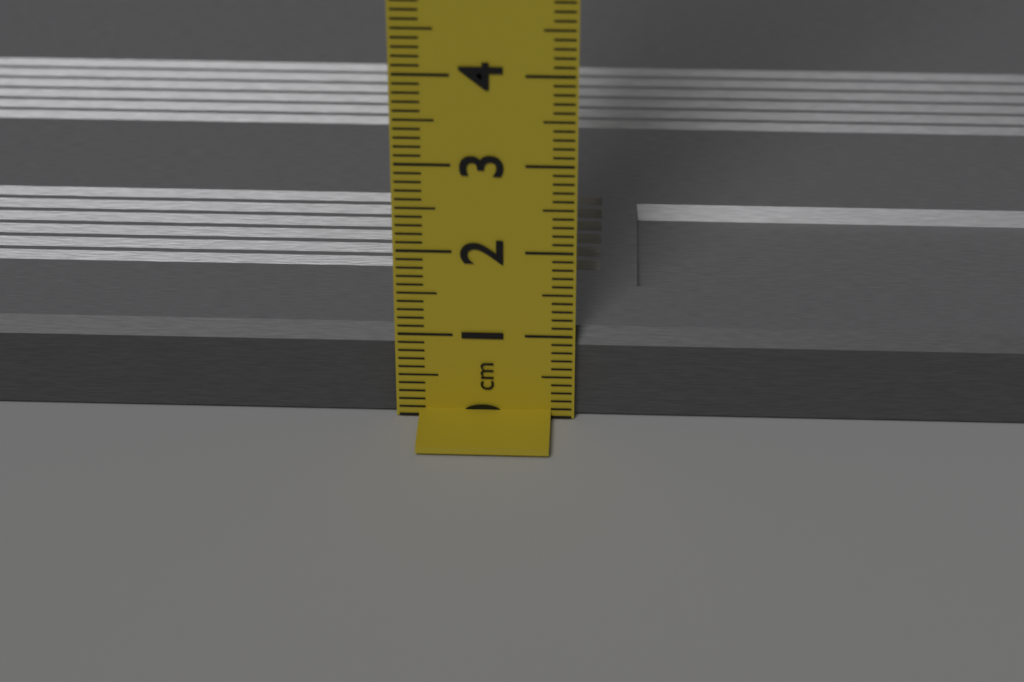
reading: 1.0 cm
